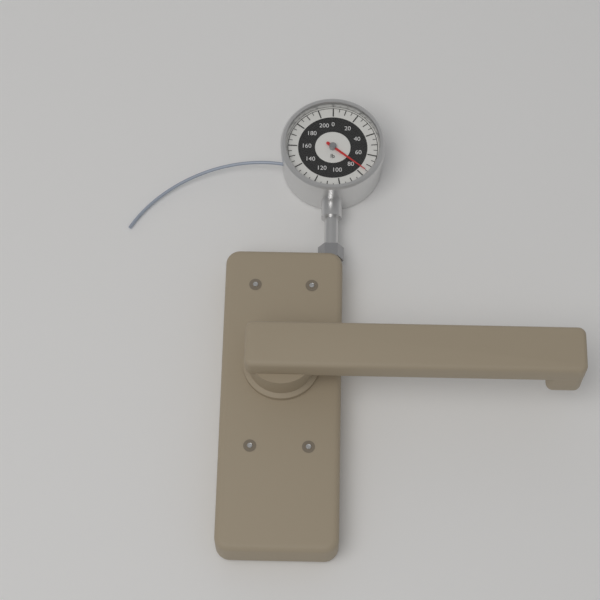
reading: 75 lb
